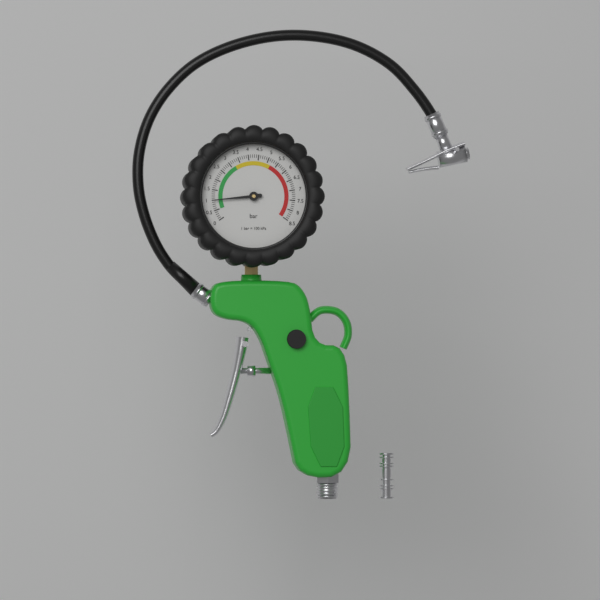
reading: 1.0 bar
